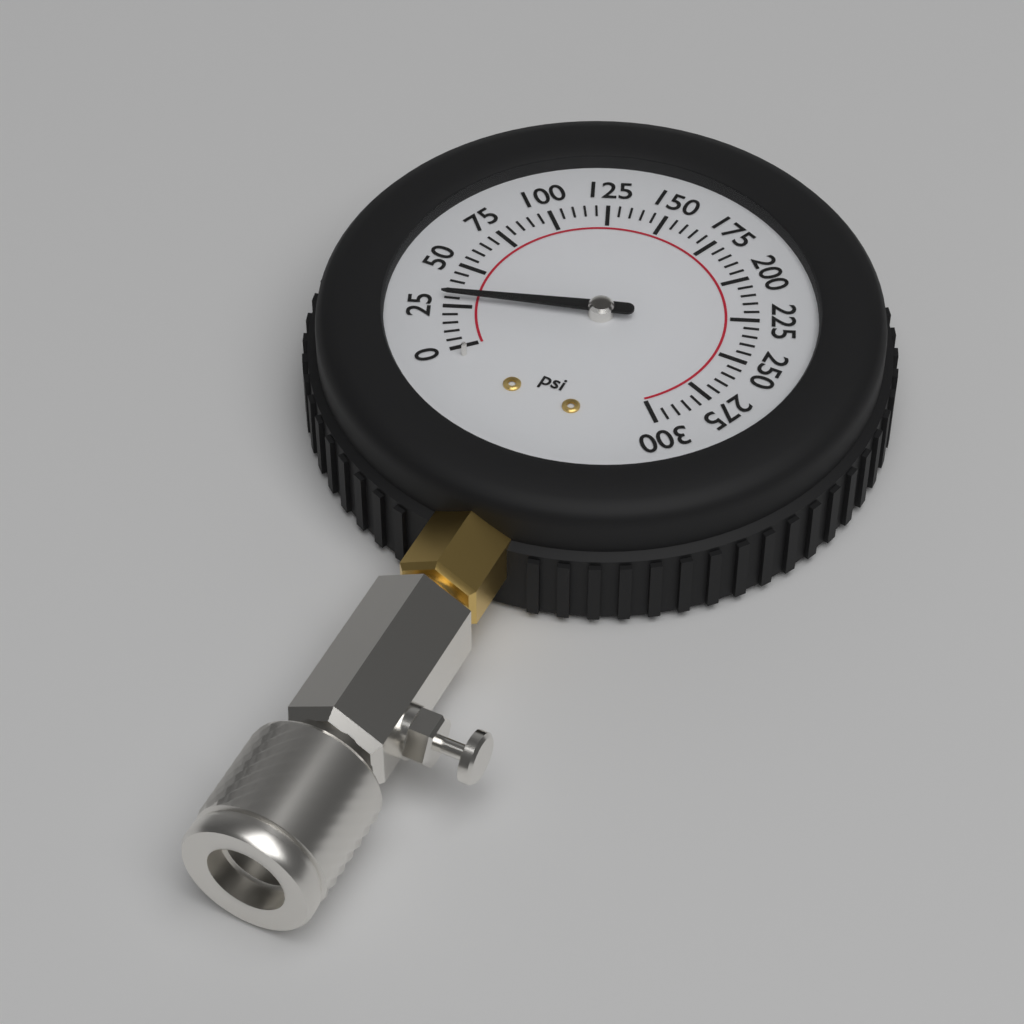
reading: 30 psi
